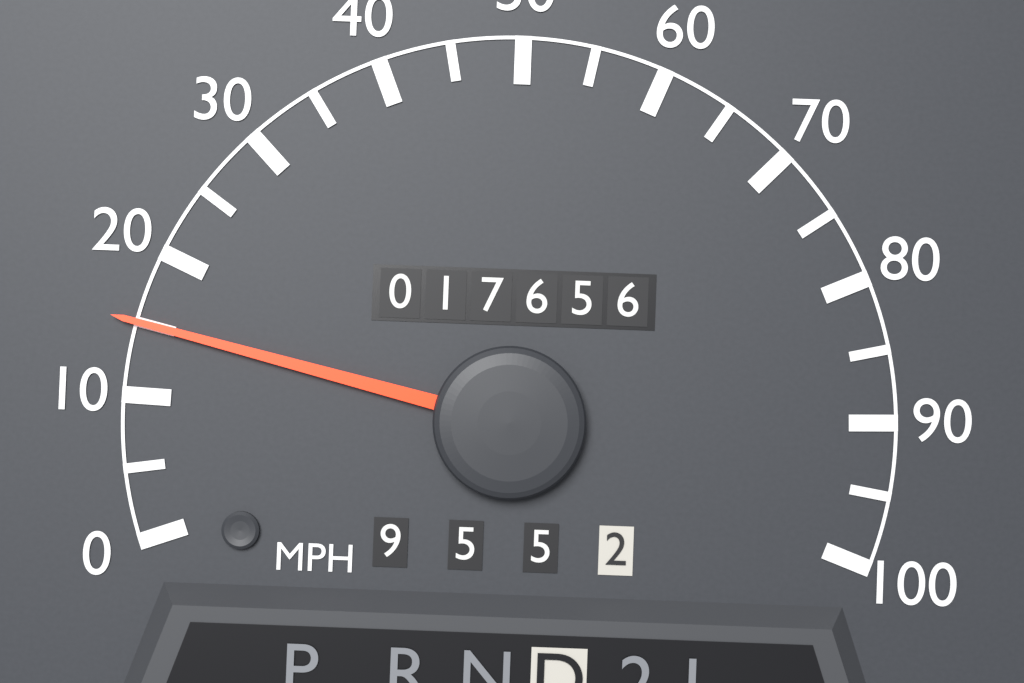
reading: 15 MPH
